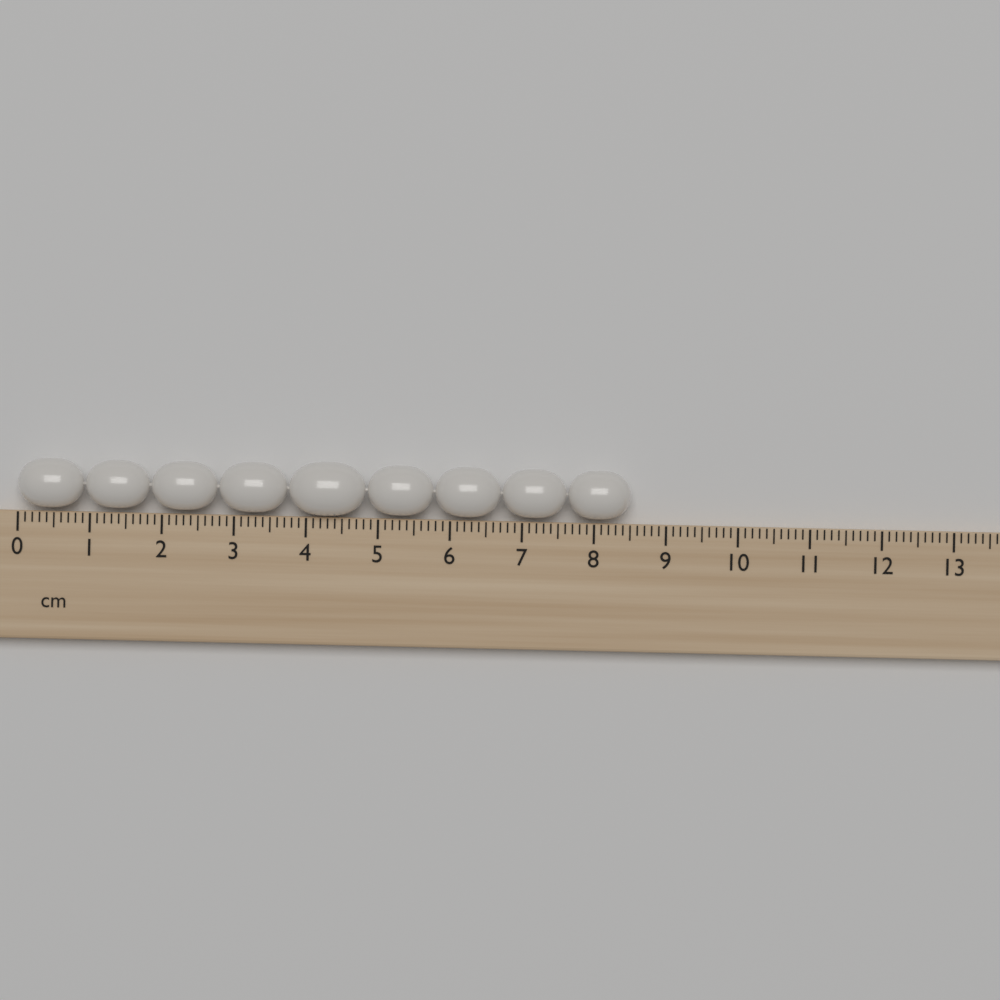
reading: 8.5 cm
